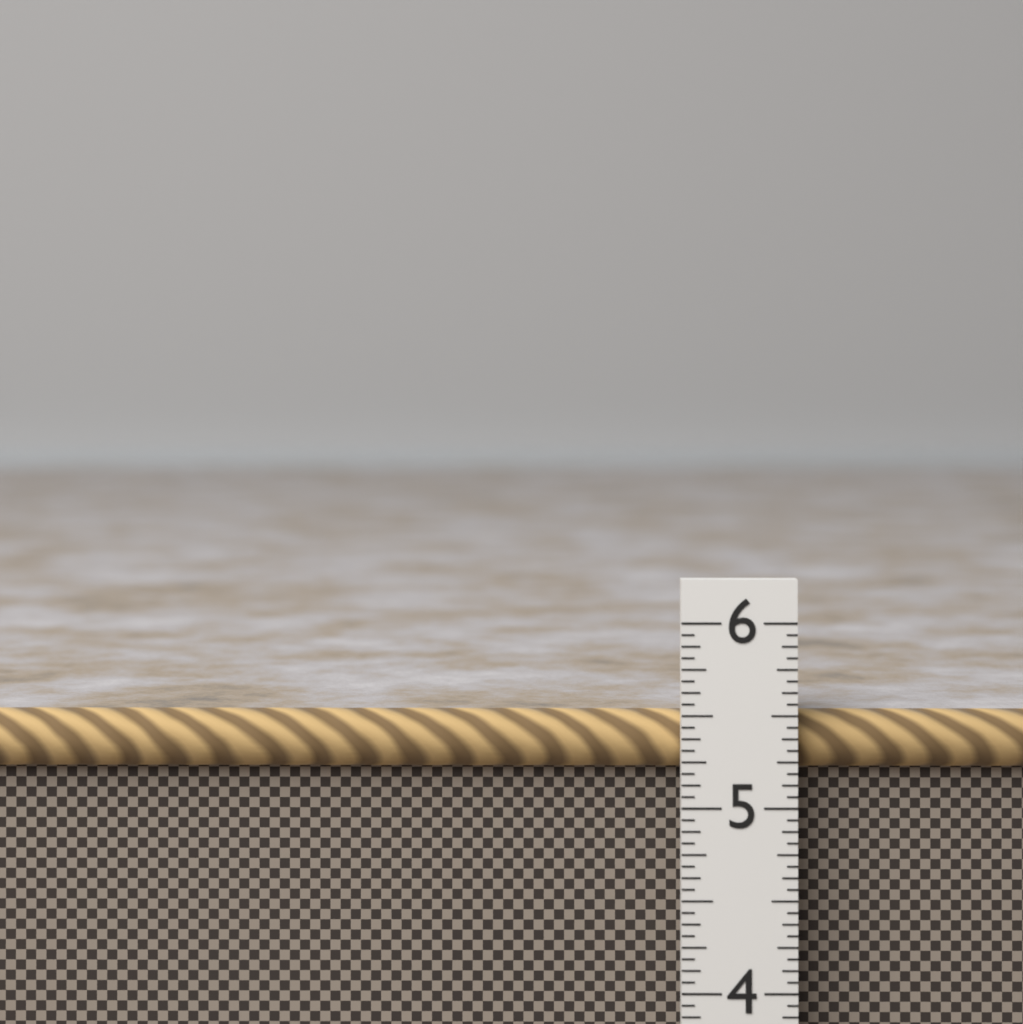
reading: 5.5000 in
